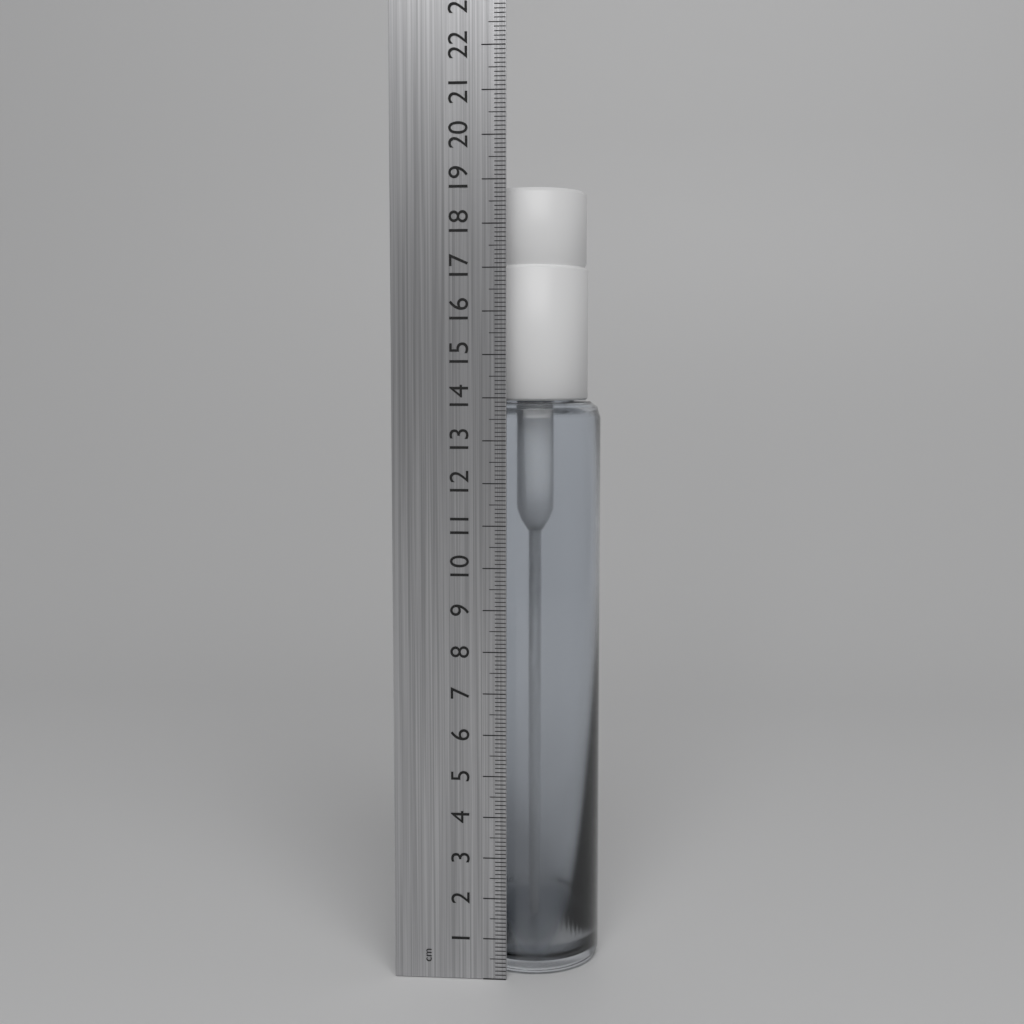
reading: 18.9 cm
